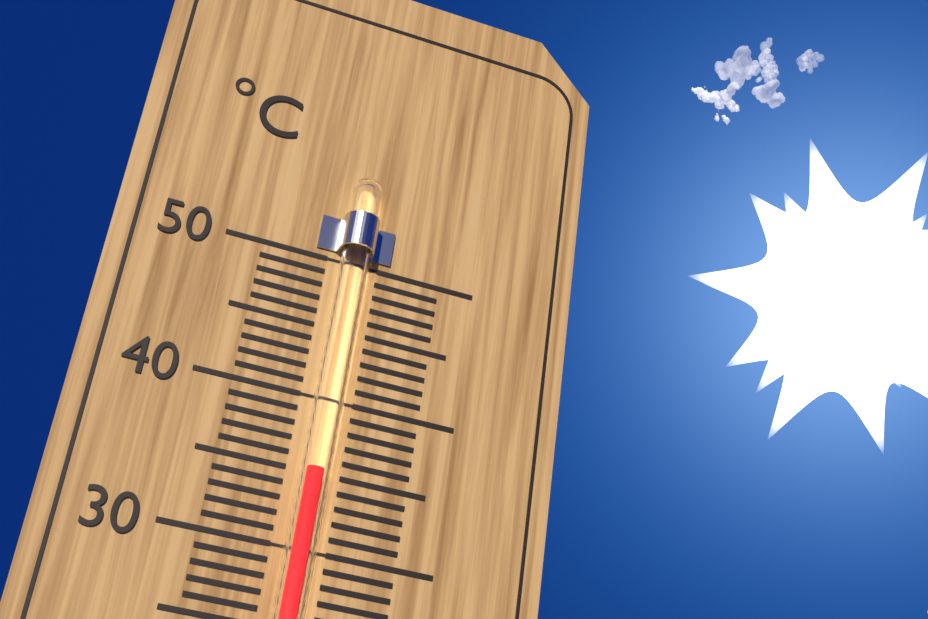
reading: 35 °C
